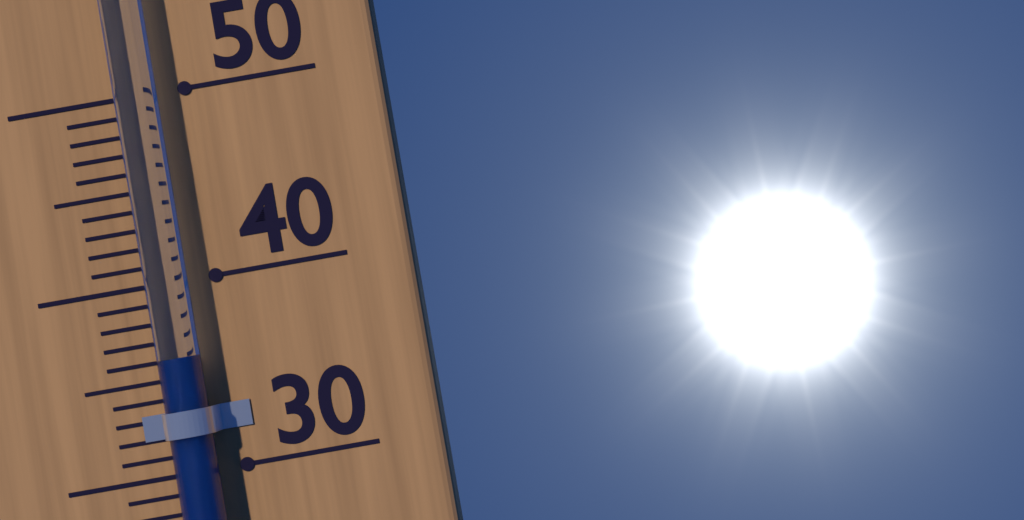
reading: 36 °C
